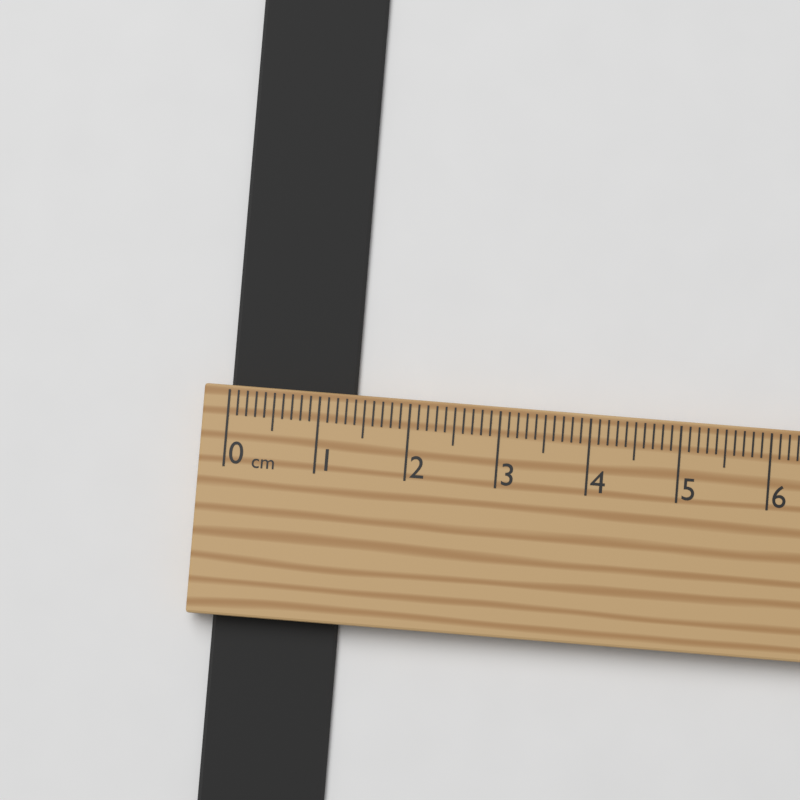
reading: 1.4 cm
